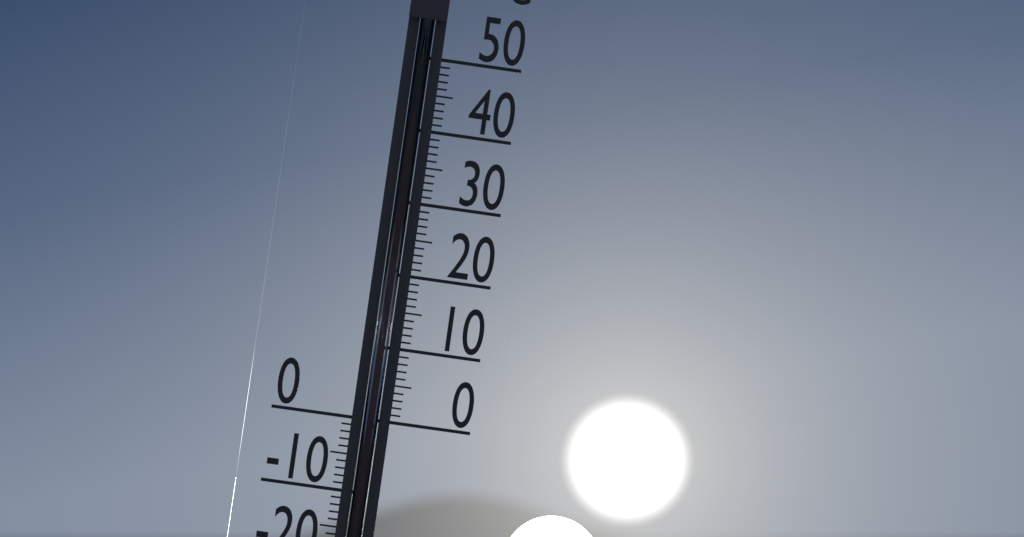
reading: 42 °C
